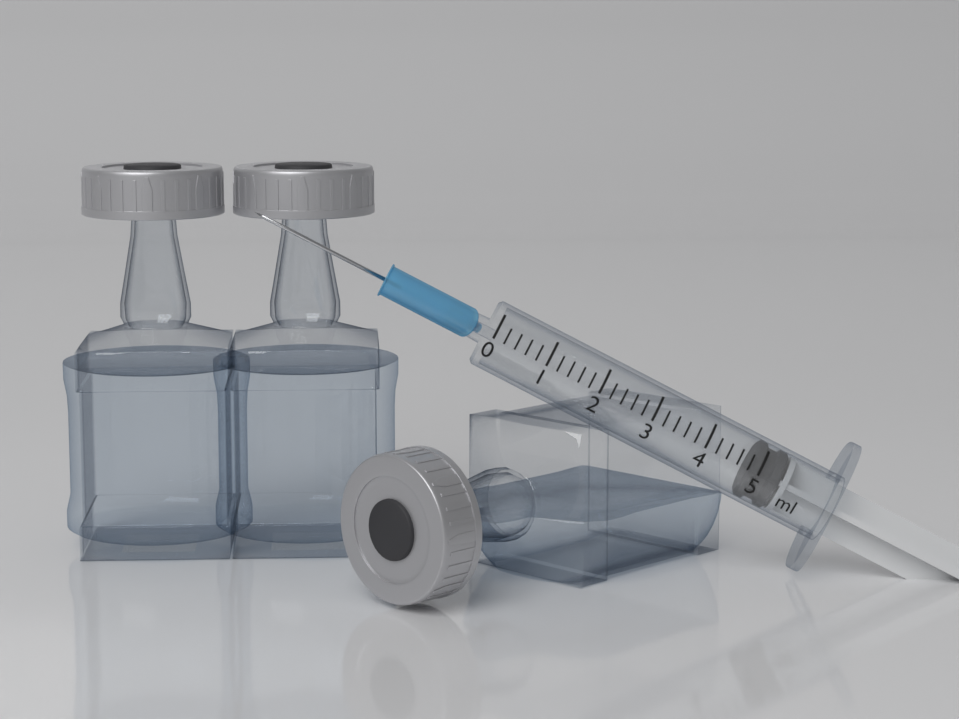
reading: 4.8 ml
